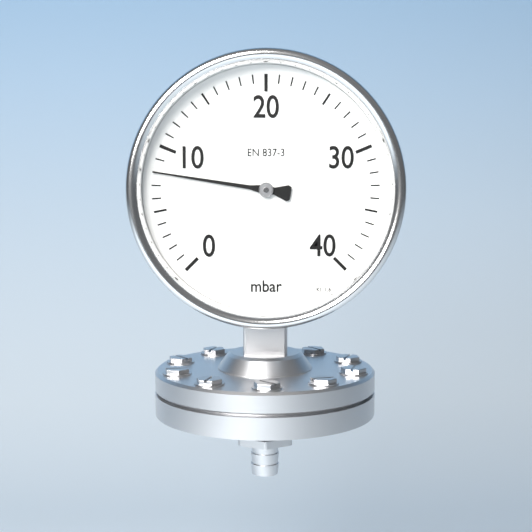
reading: 8 mbar
